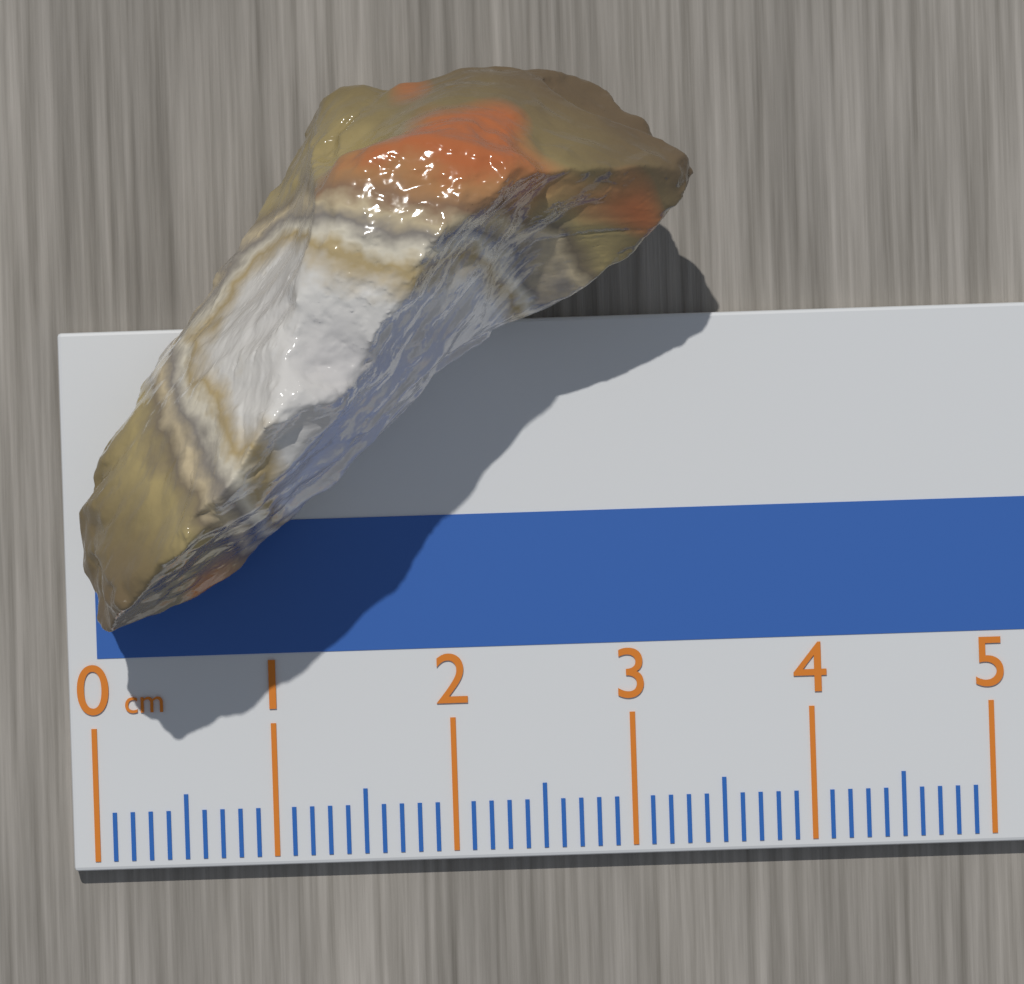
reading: 3.4 cm
